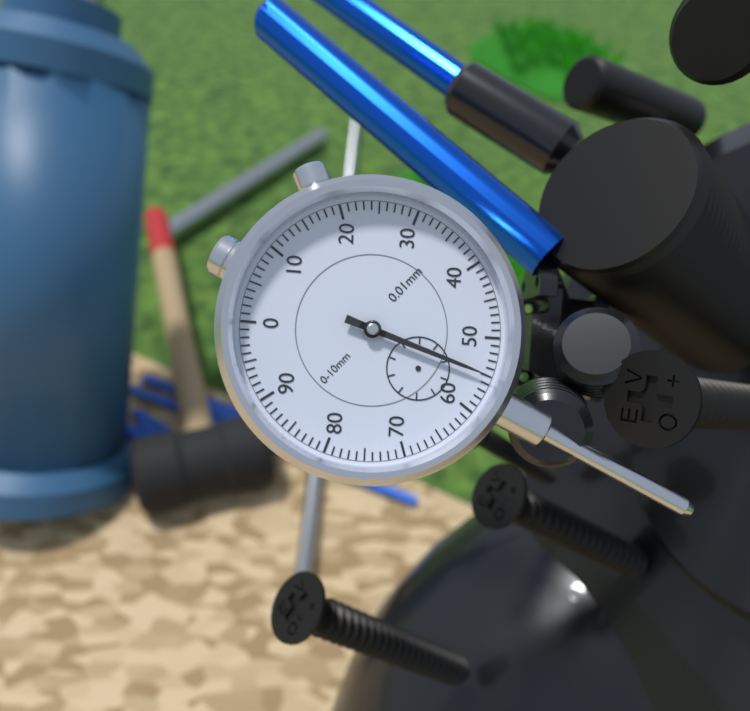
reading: 0.55 mm
